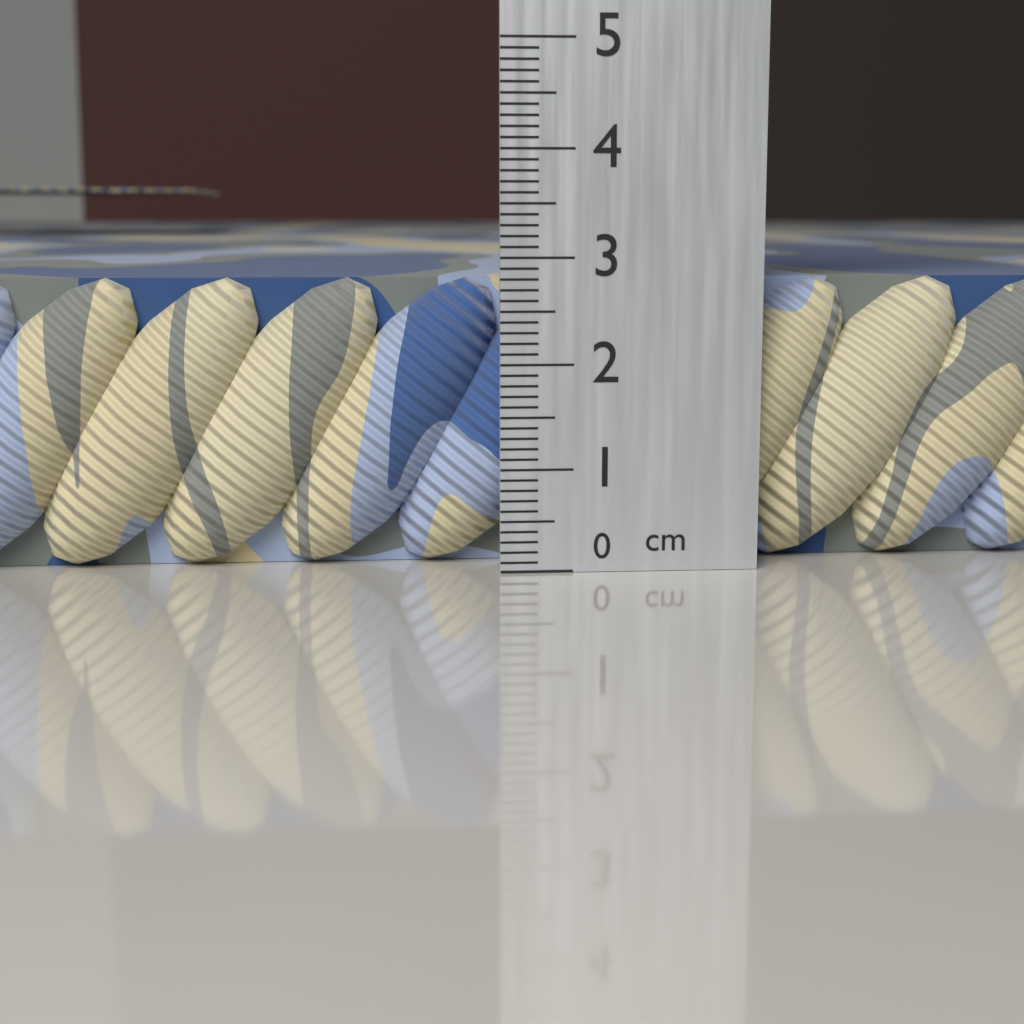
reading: 2.8 cm
